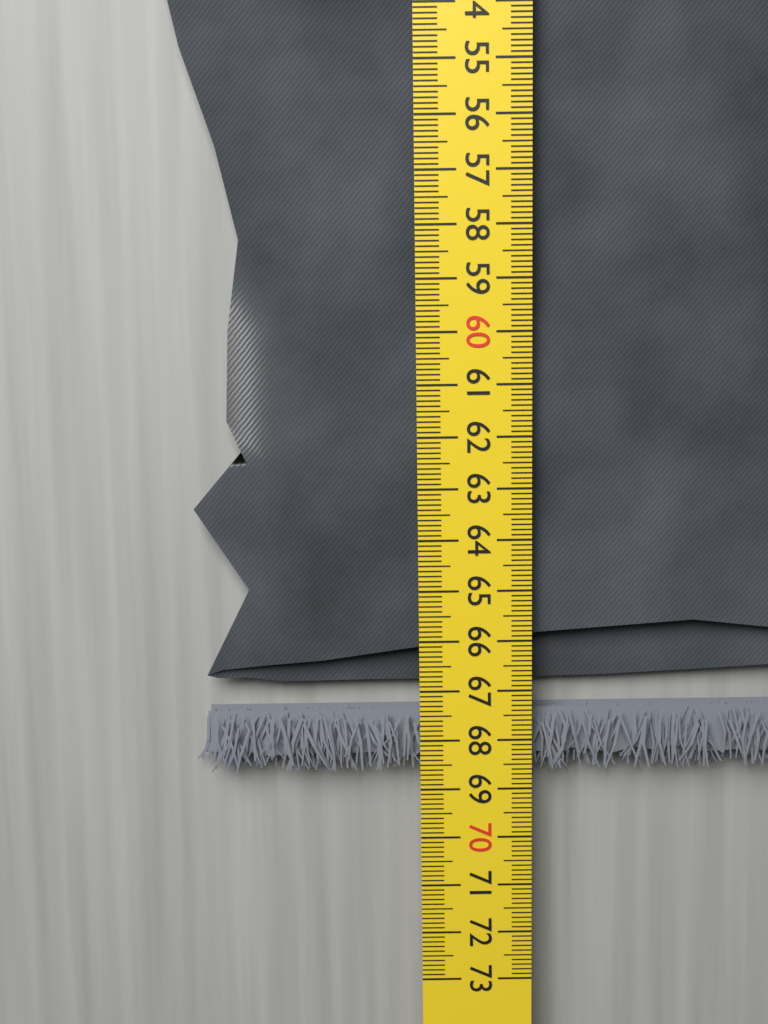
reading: 68.7 cm
